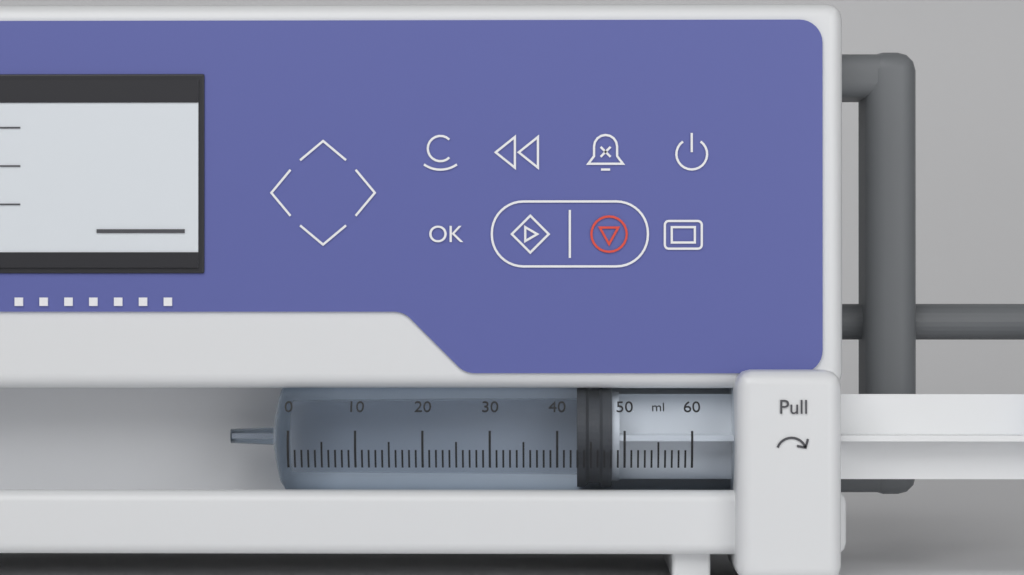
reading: 43 ml
